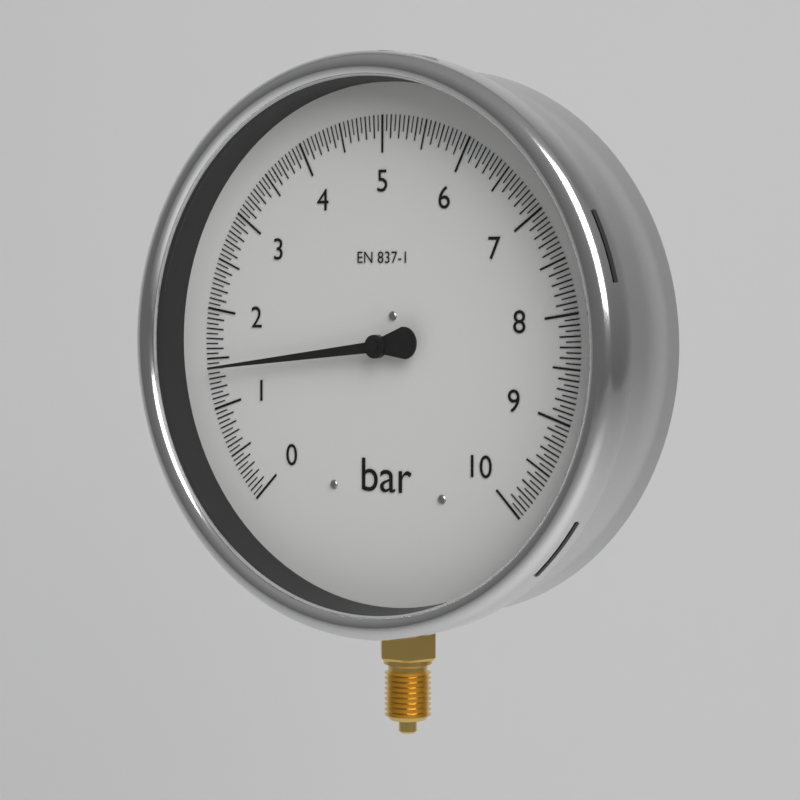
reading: 1.40 bar
